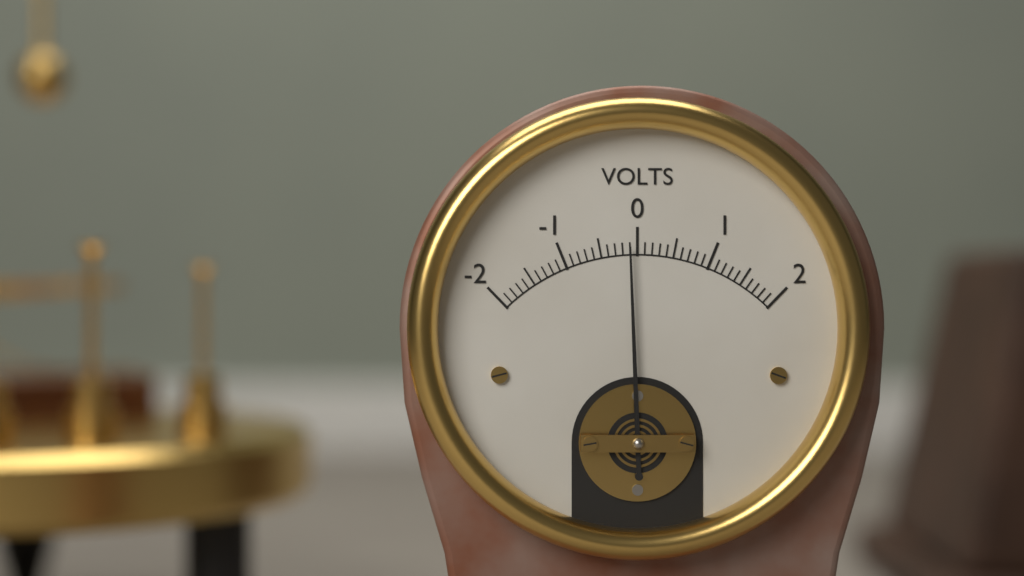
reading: -0.1 V
